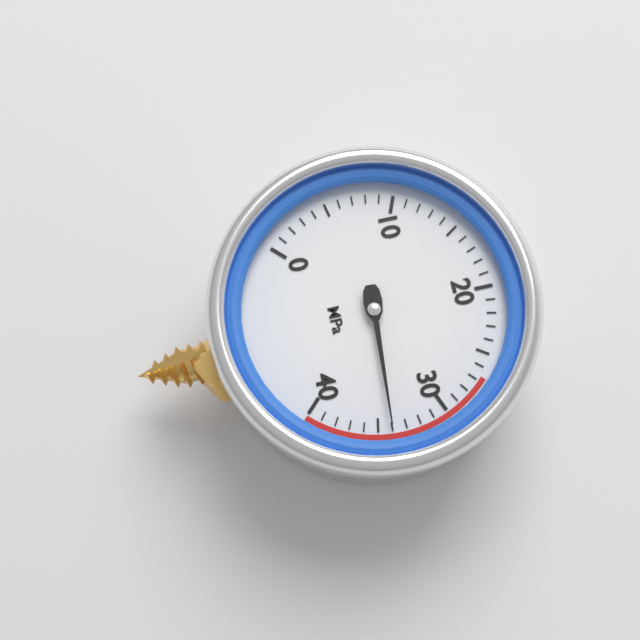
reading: 34 MPa
